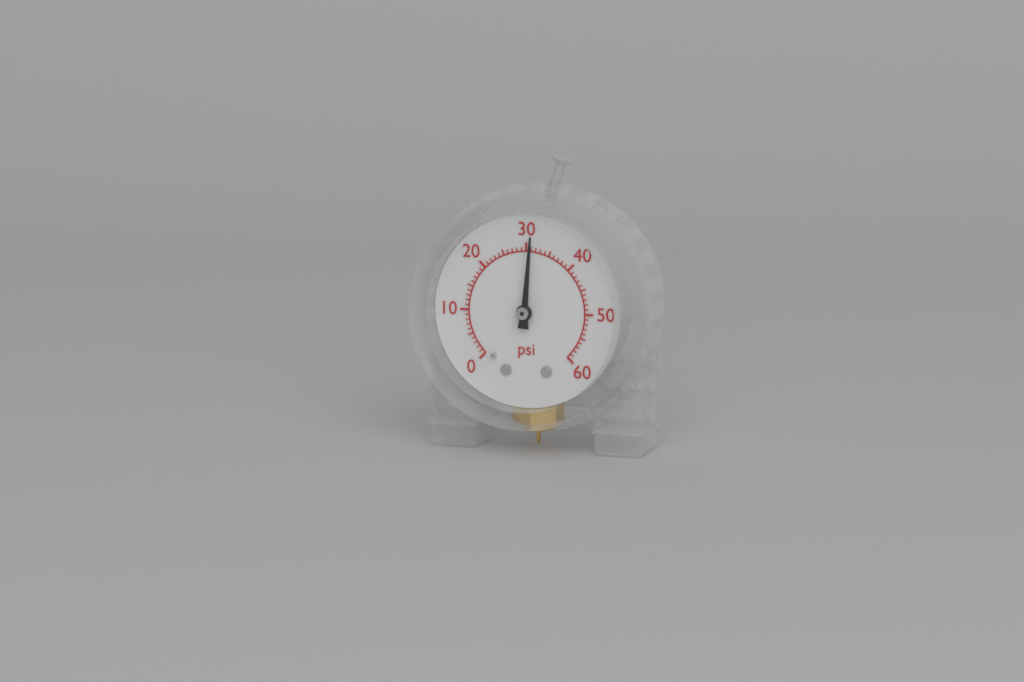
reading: 31 psi
